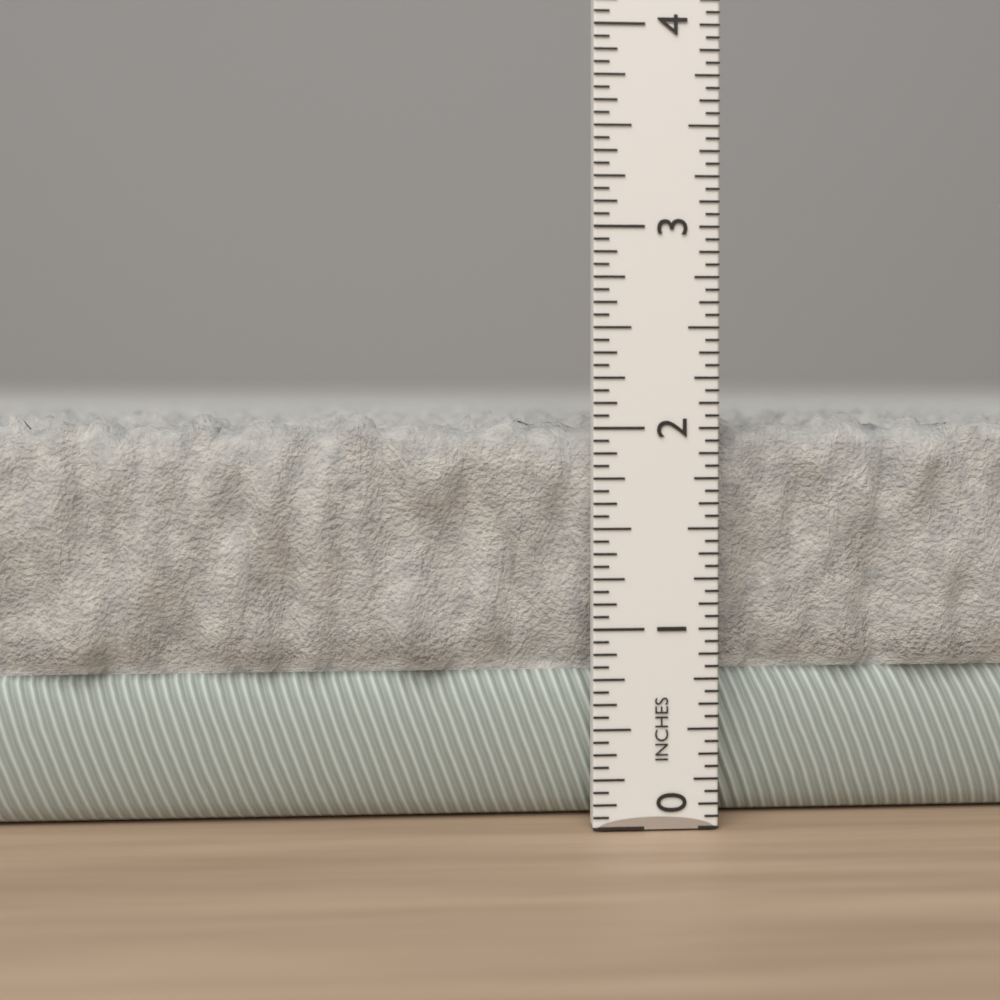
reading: 2.0625 in
